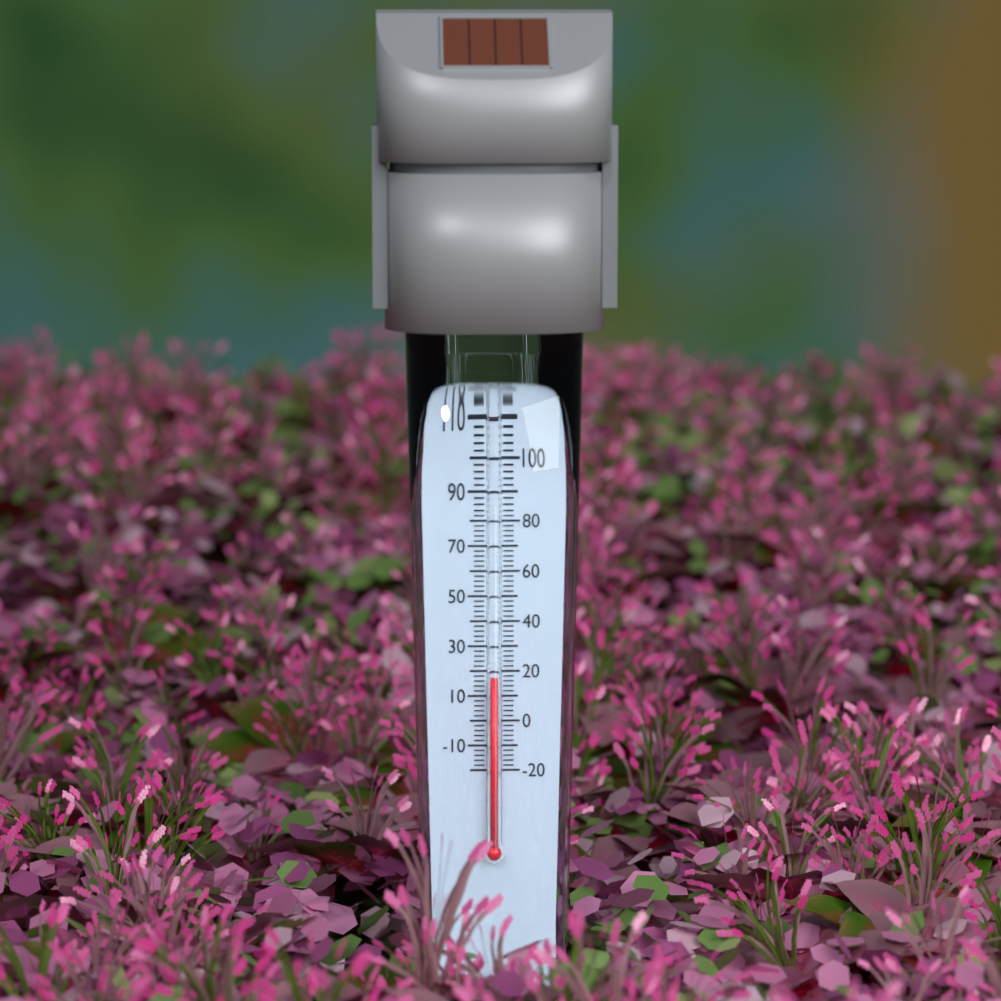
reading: 18 °F
